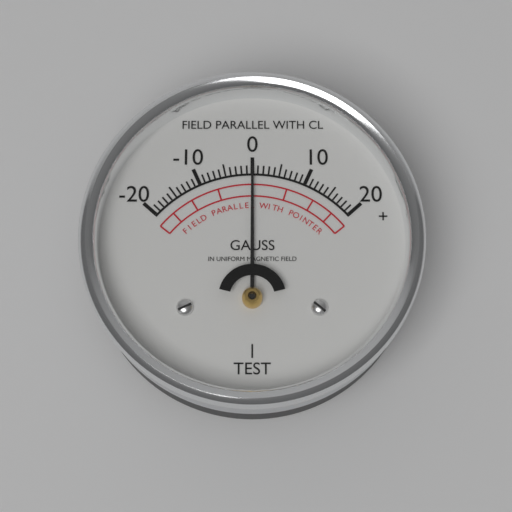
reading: 0 Gauss
